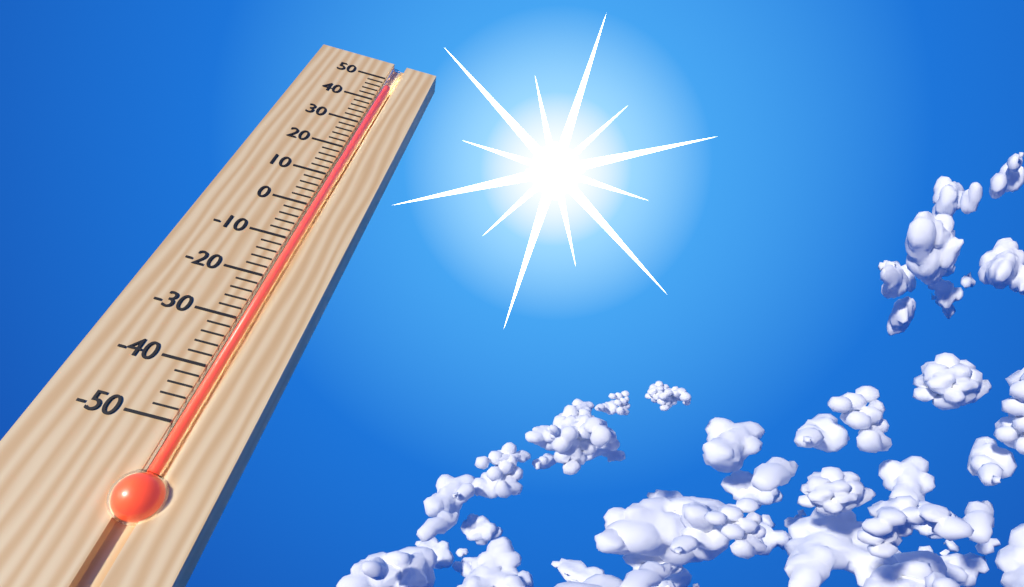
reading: 46 (no unit)
